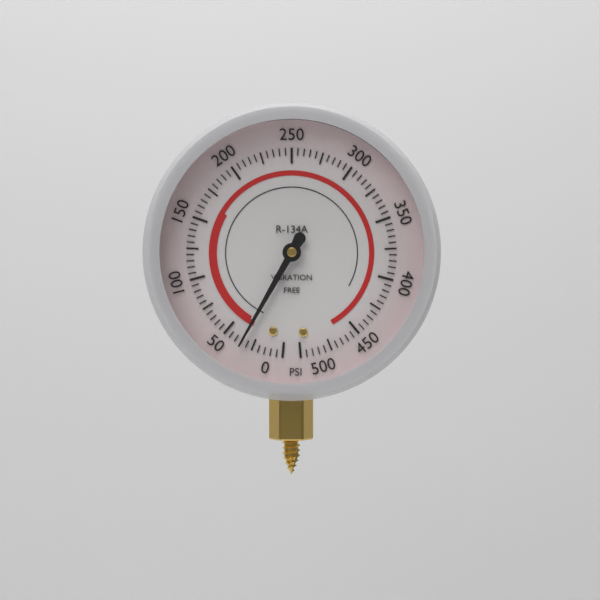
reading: 35 psi
